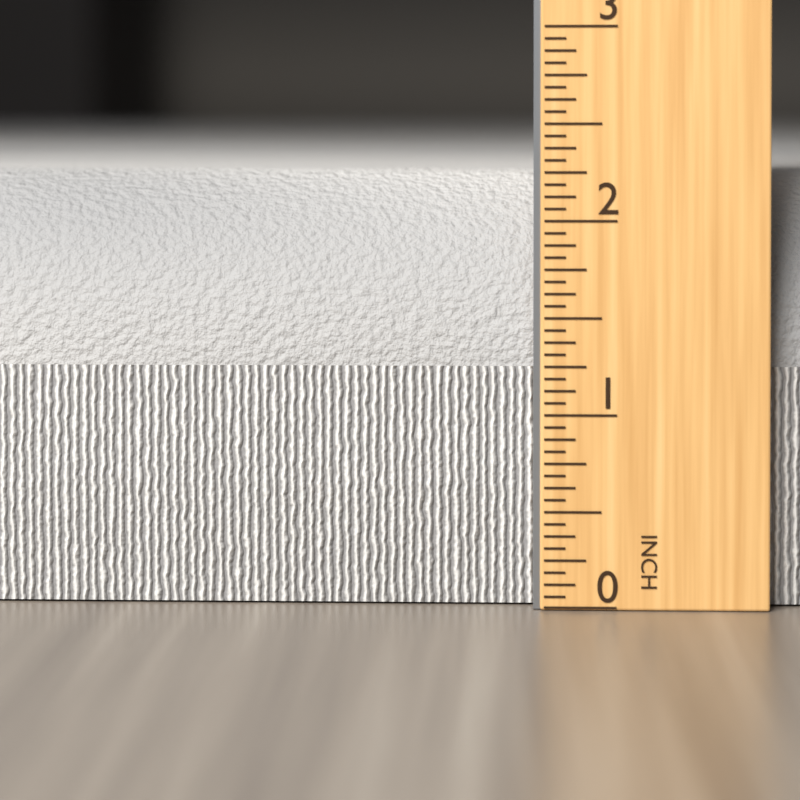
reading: 2.2500 in
